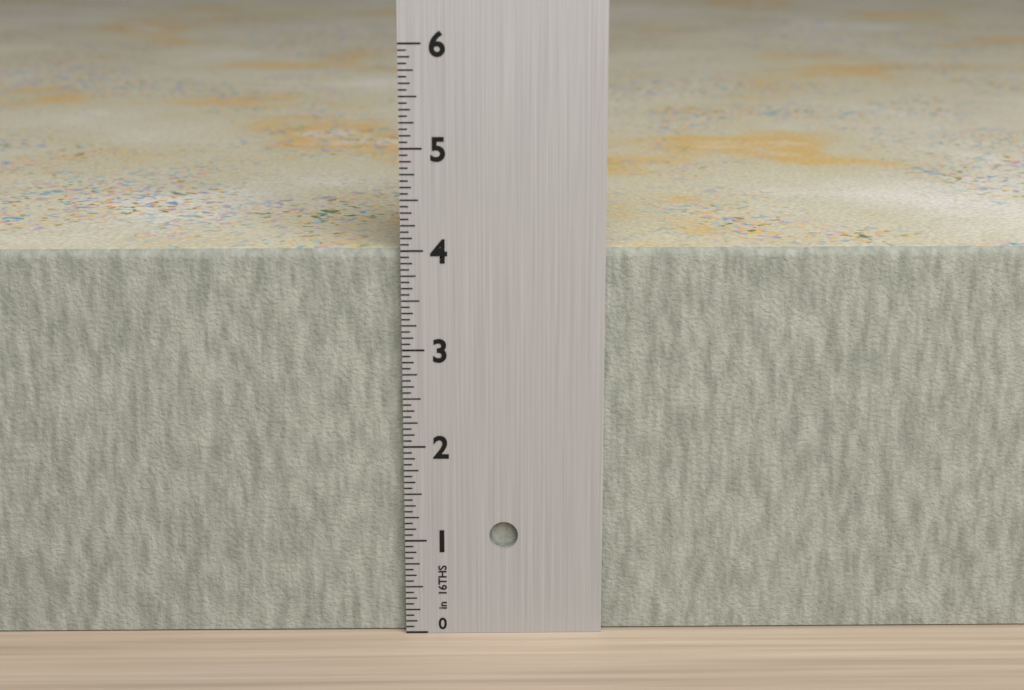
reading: 4.0000 in
